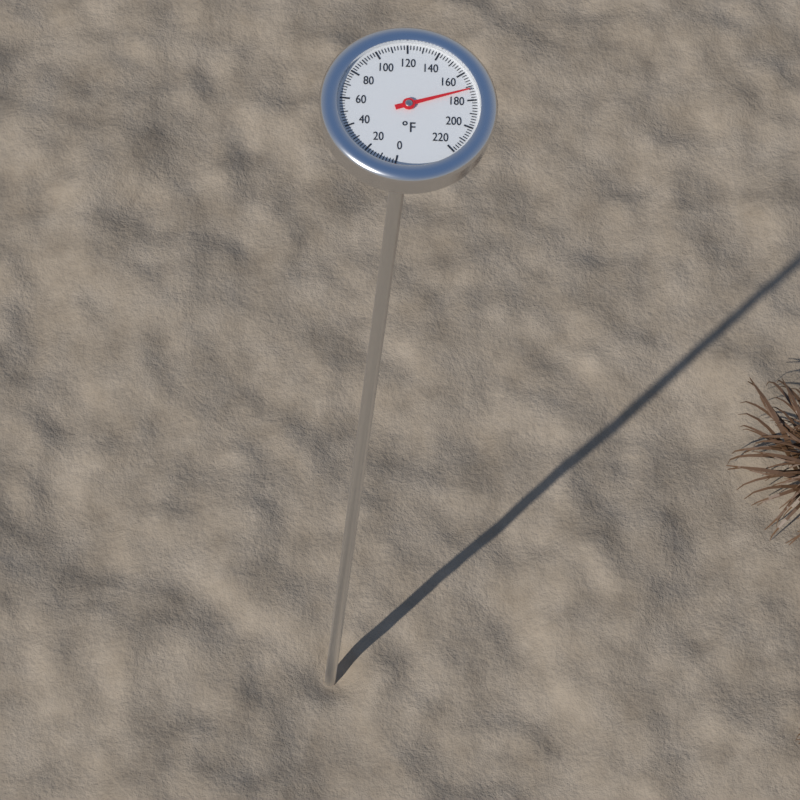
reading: 172 °F
